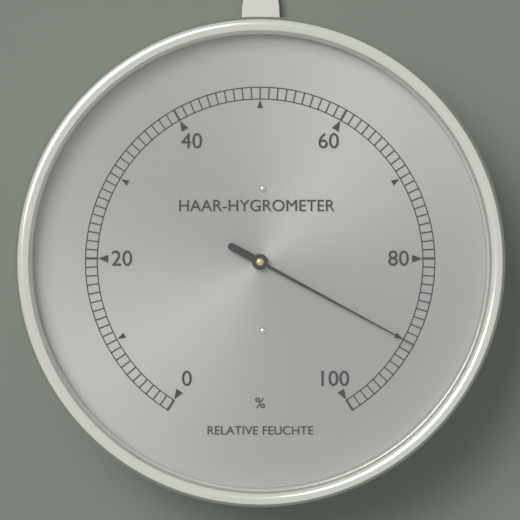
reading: 90 %
